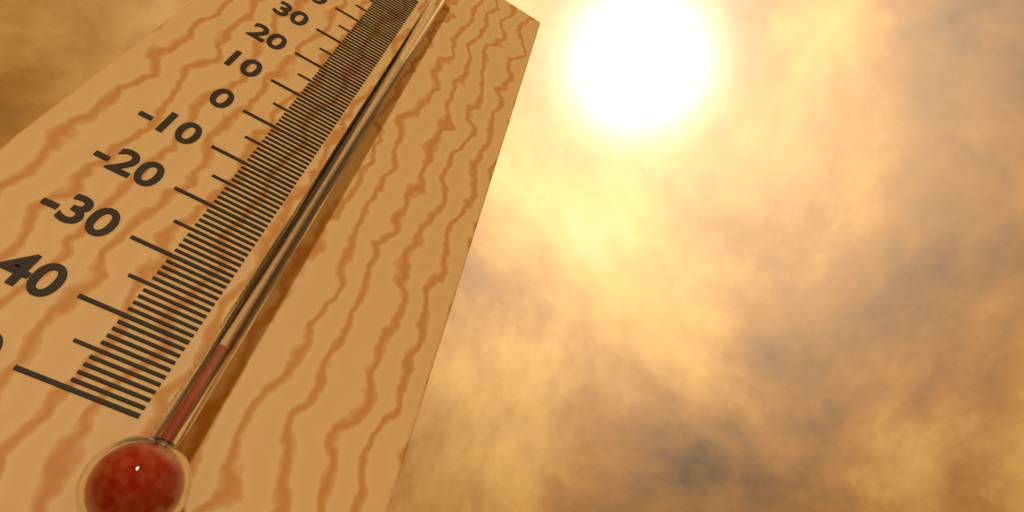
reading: -42 °C
